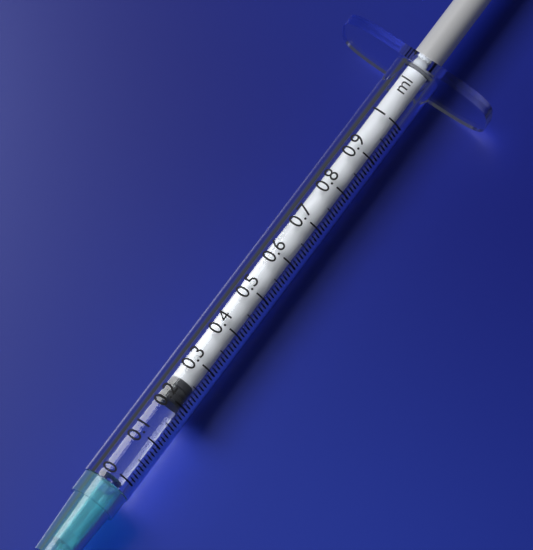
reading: 0.20 ml
